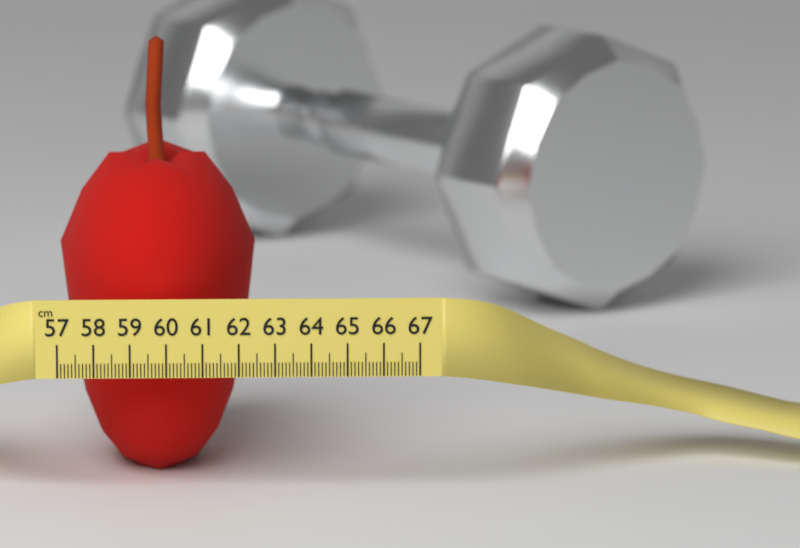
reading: 62.5 cm
